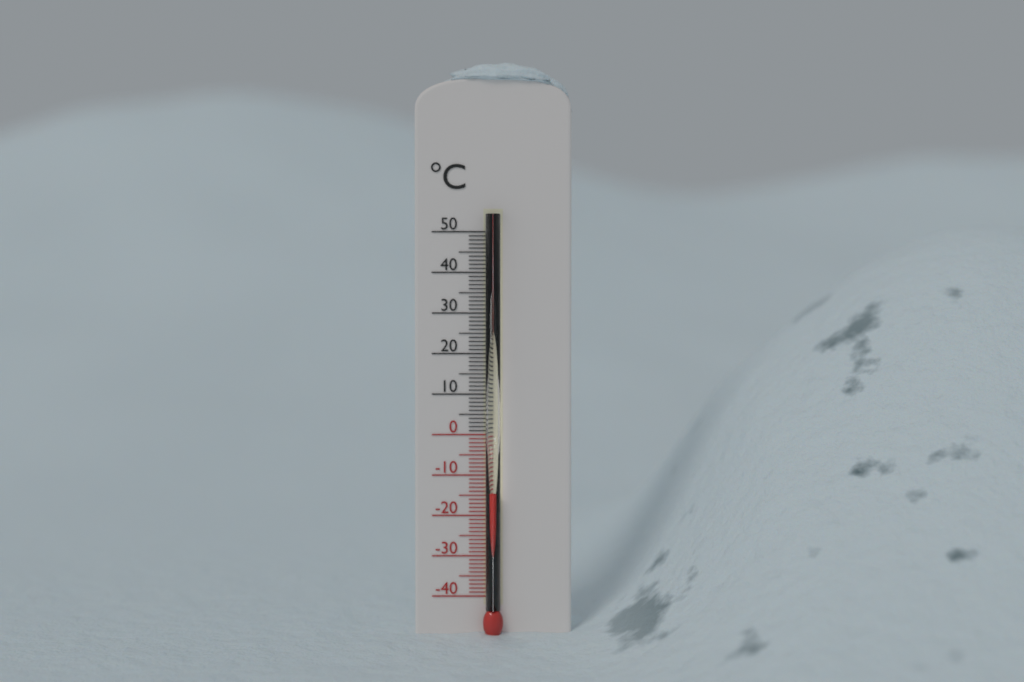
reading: -14 °C
